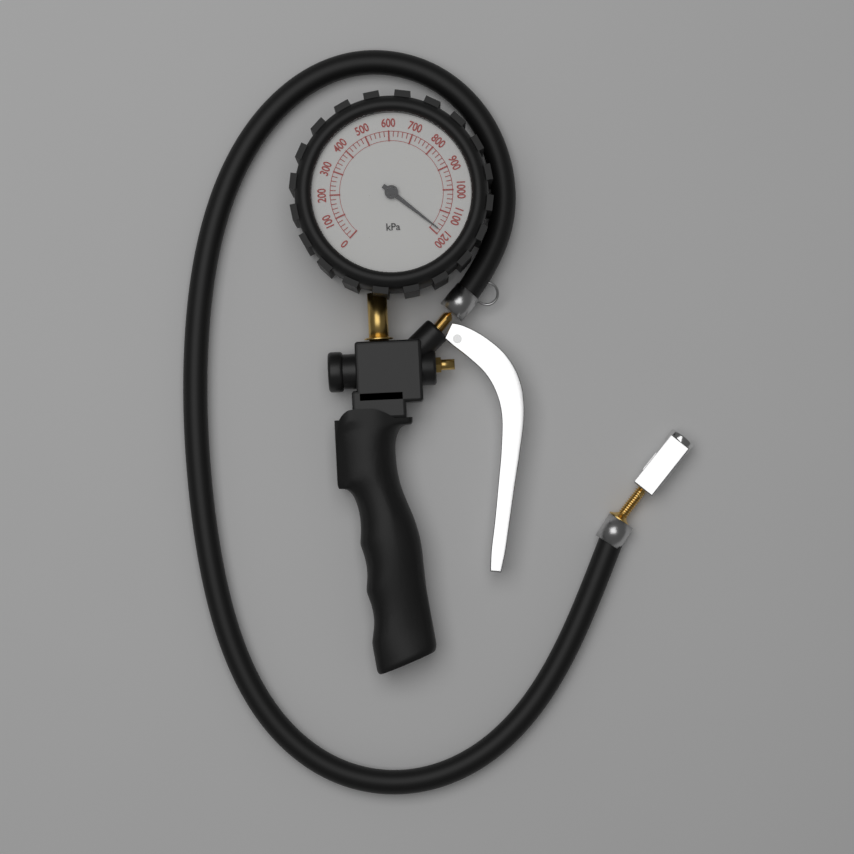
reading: 1180 kPa
